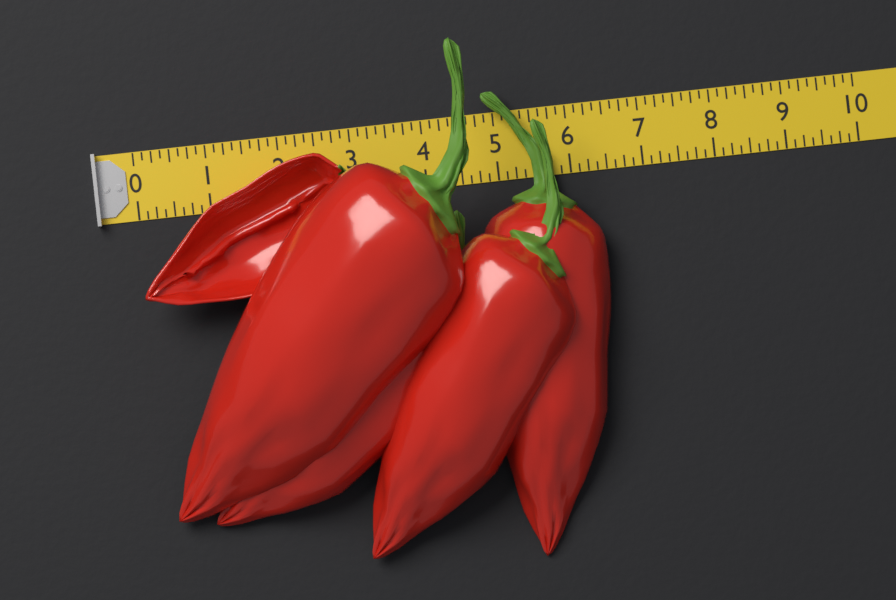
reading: 6.375 (no unit)
